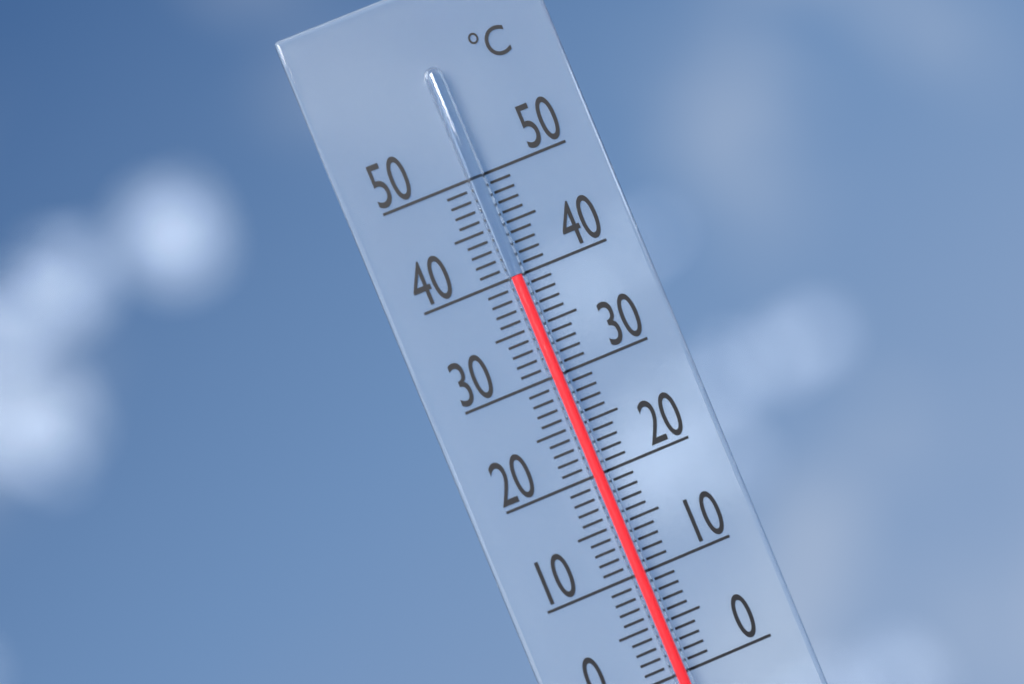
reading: 40 °C
